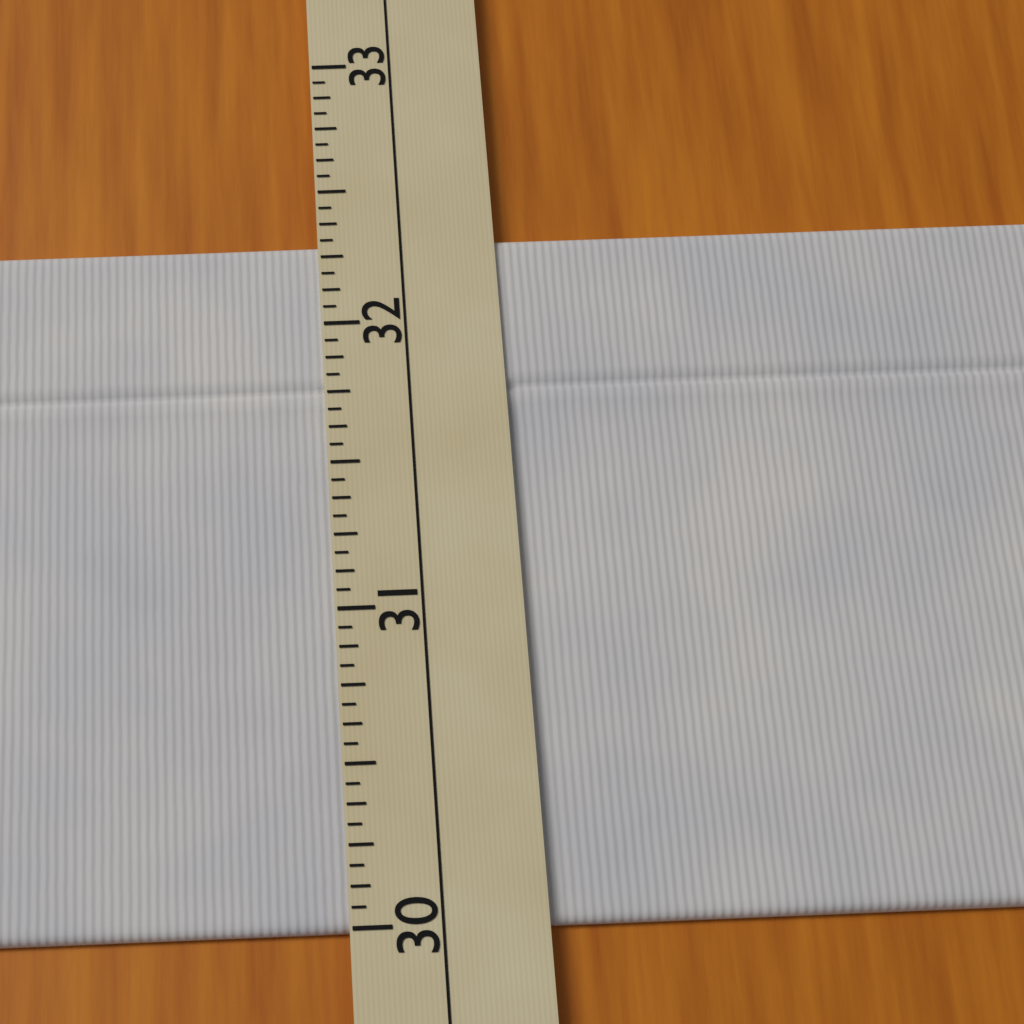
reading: 32.3125 (no unit)
